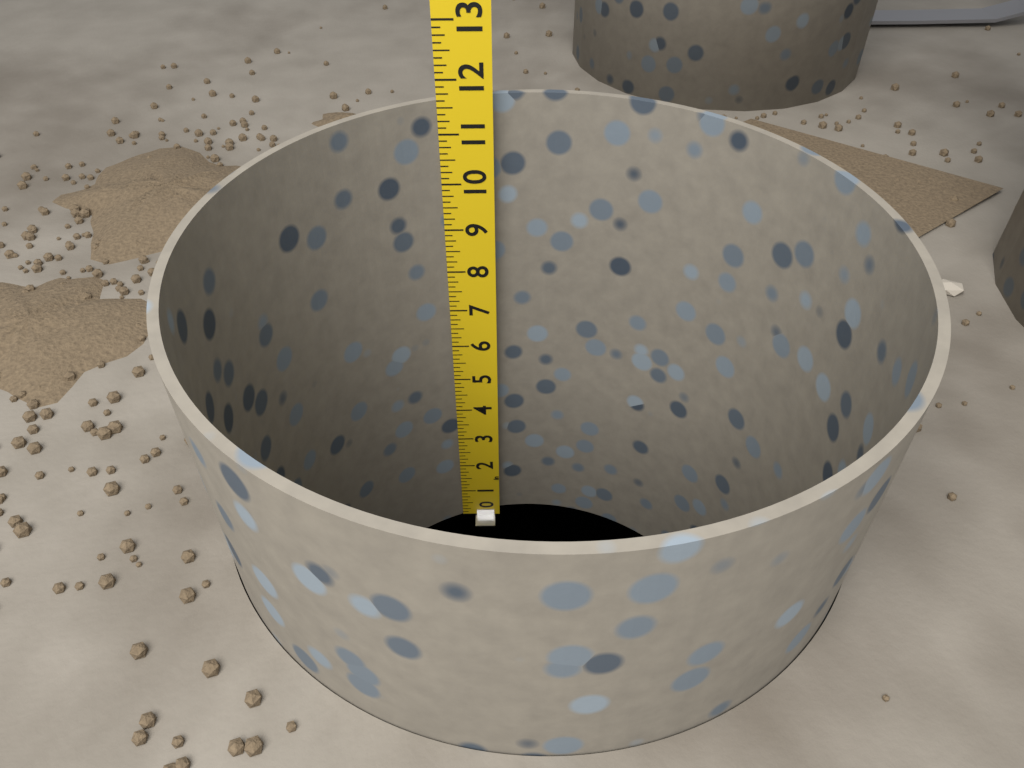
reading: 11.625 in
